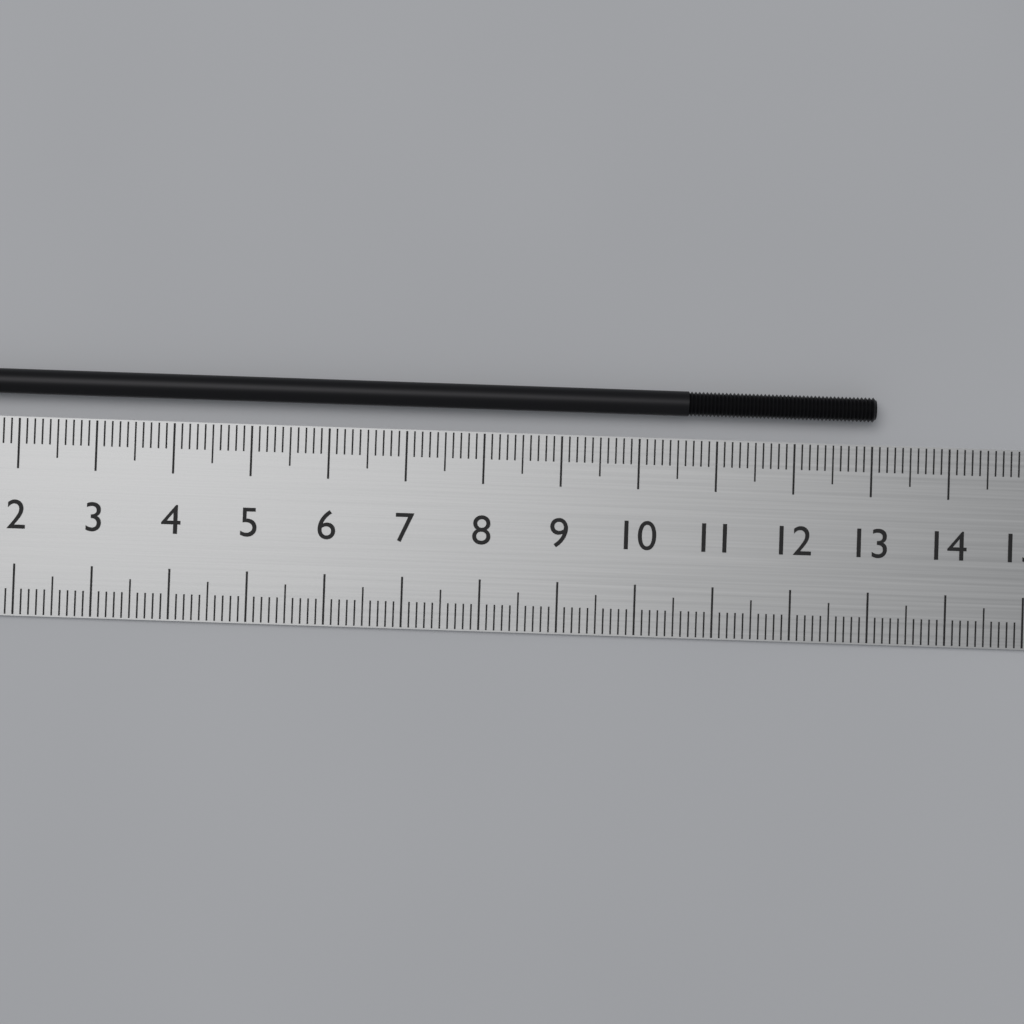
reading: 13.0 cm
